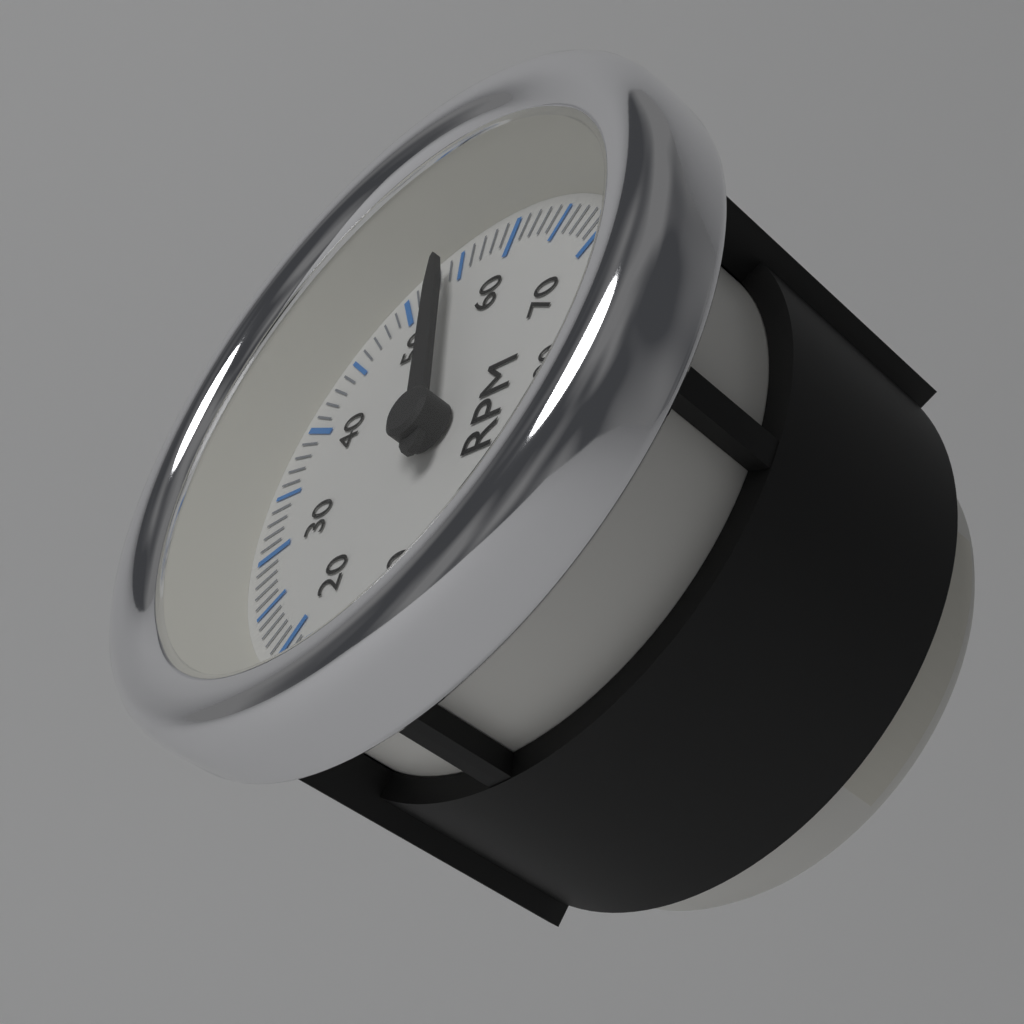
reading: 5400 RPM
